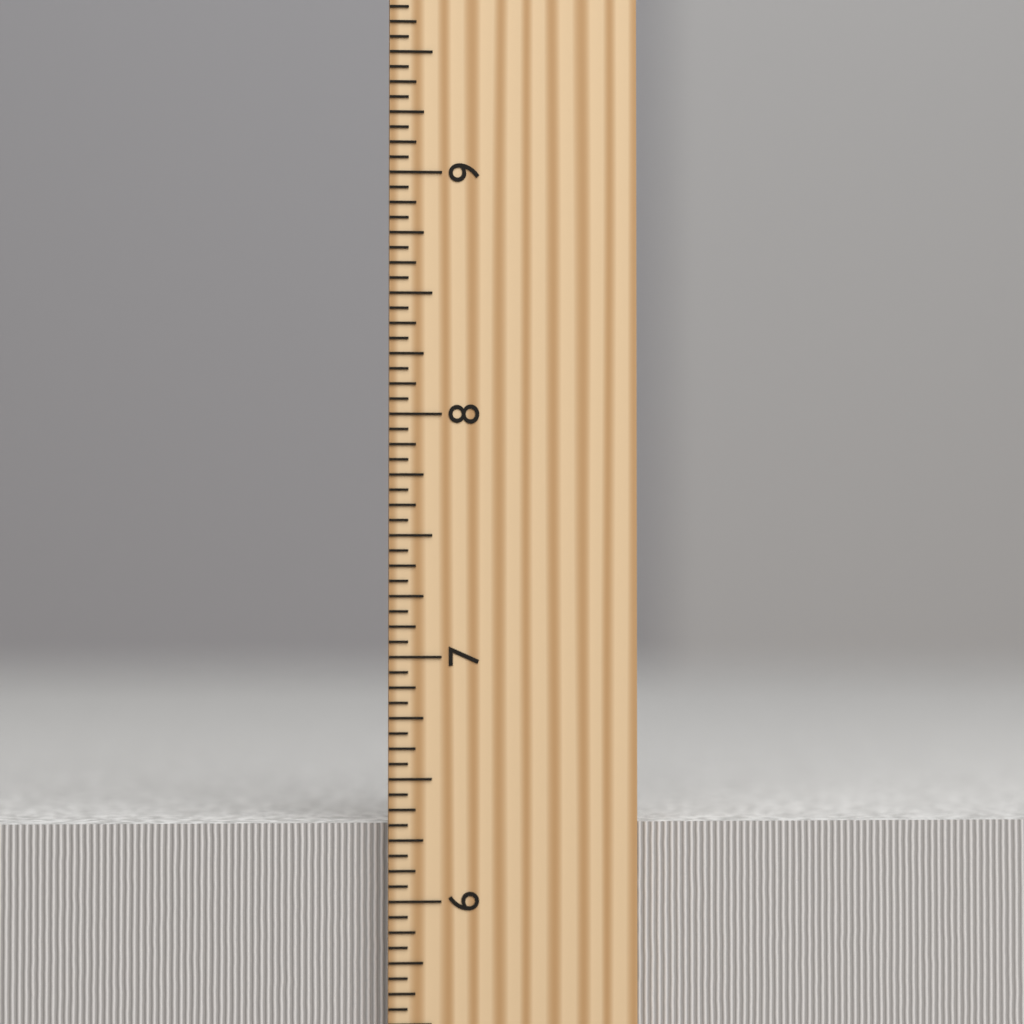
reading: 6.3125 inch
